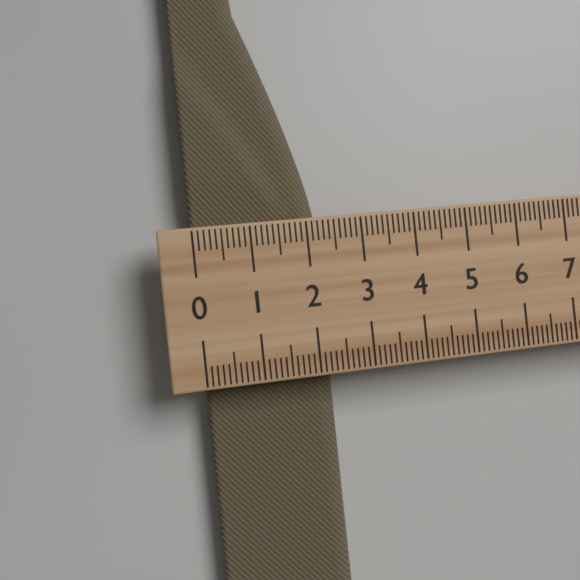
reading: 2.4 (no unit)
